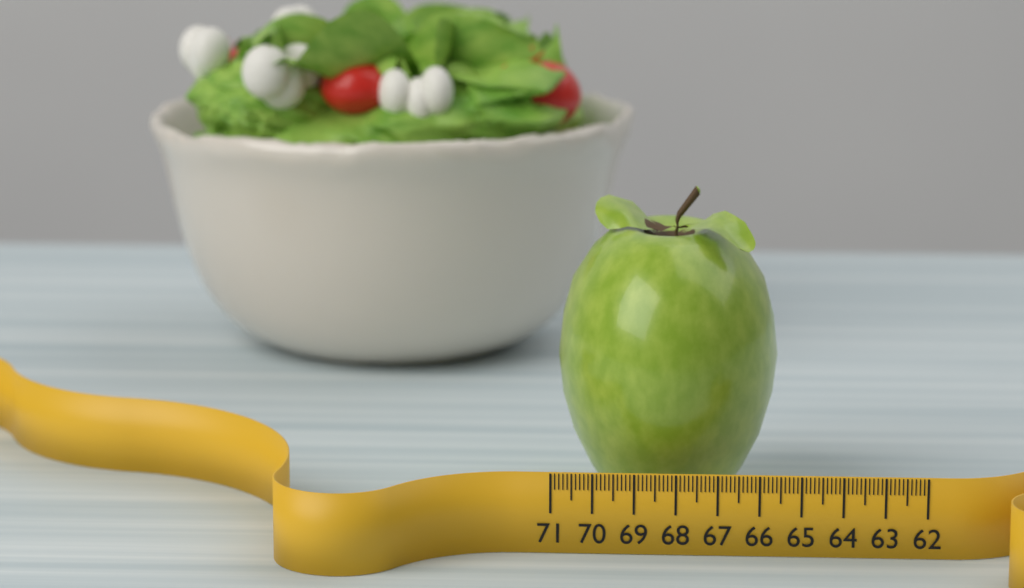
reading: 65.5 (no unit)
